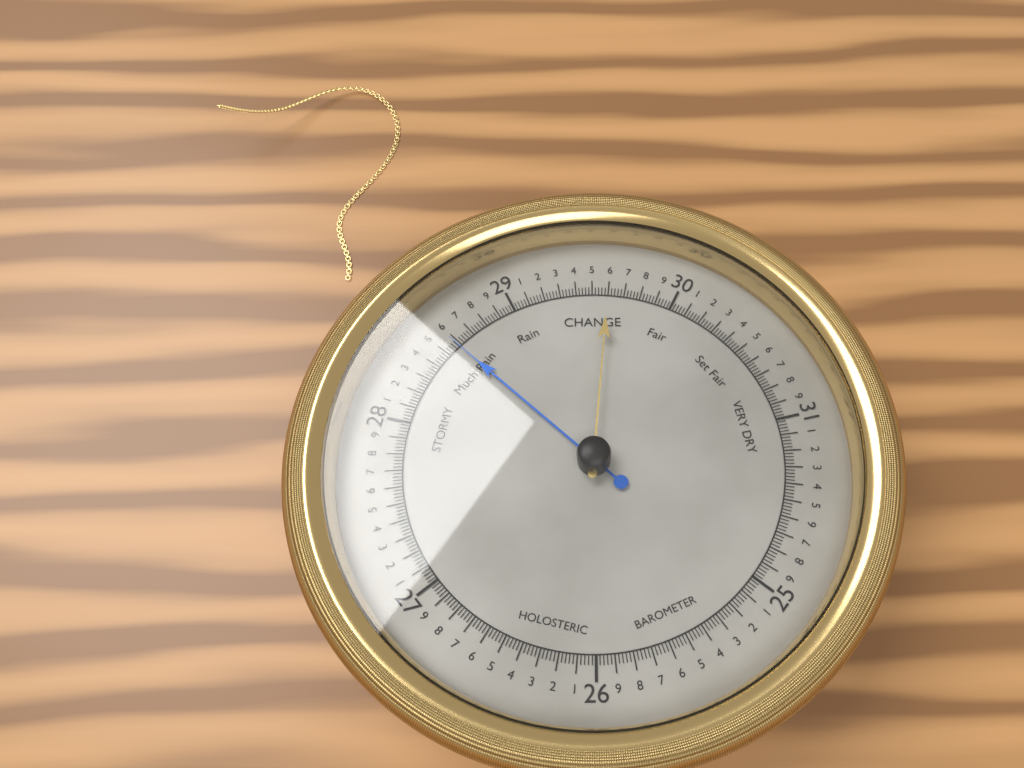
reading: 28.58 (no unit)
